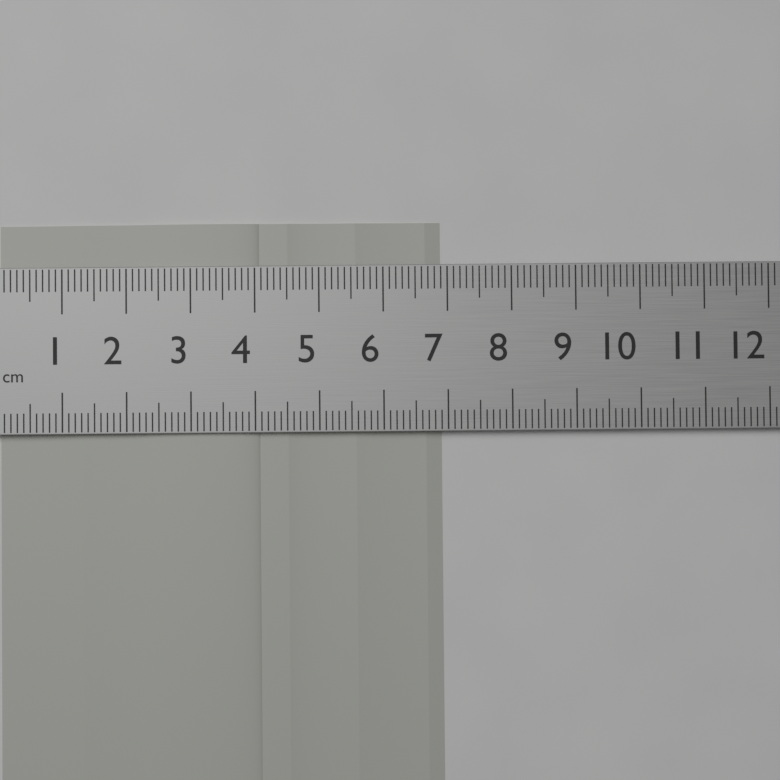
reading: 6.9 cm
